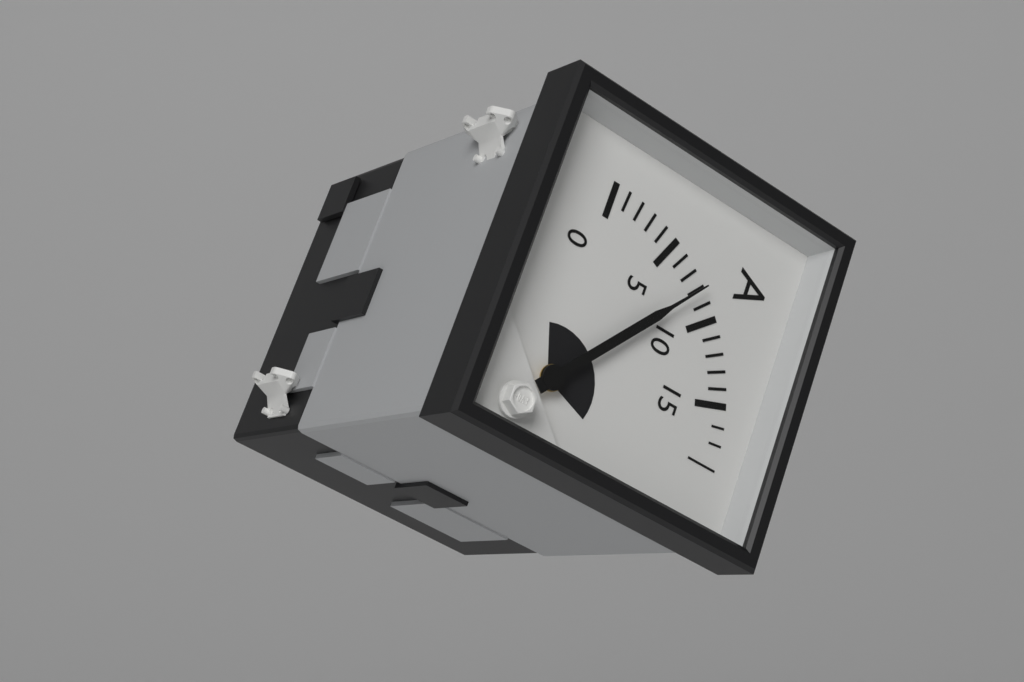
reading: 8 A
